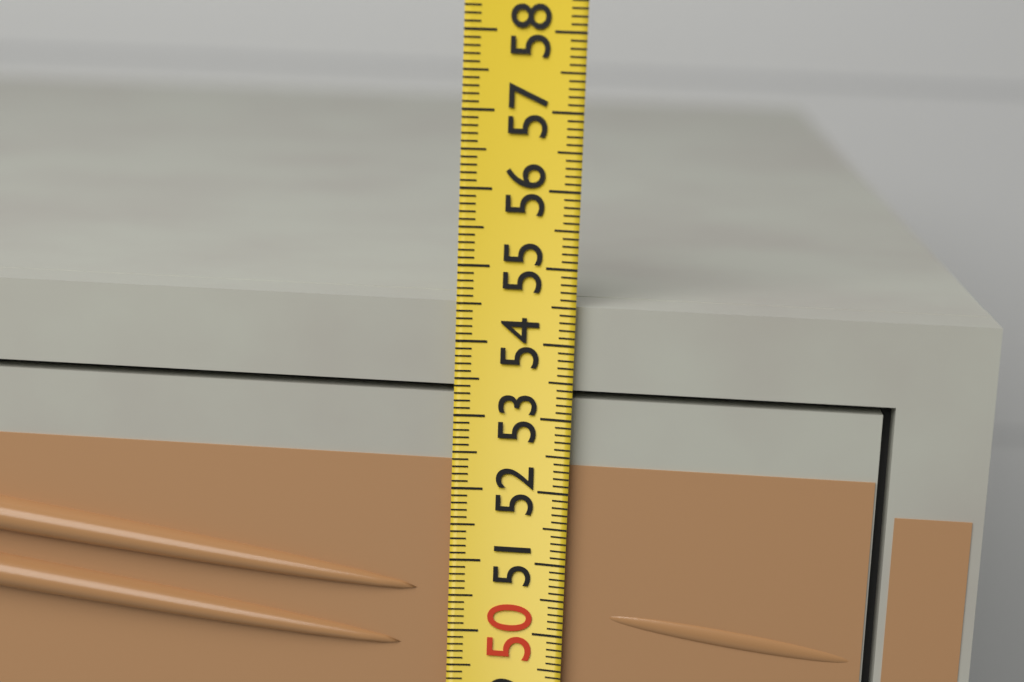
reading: 54.5 (no unit)
